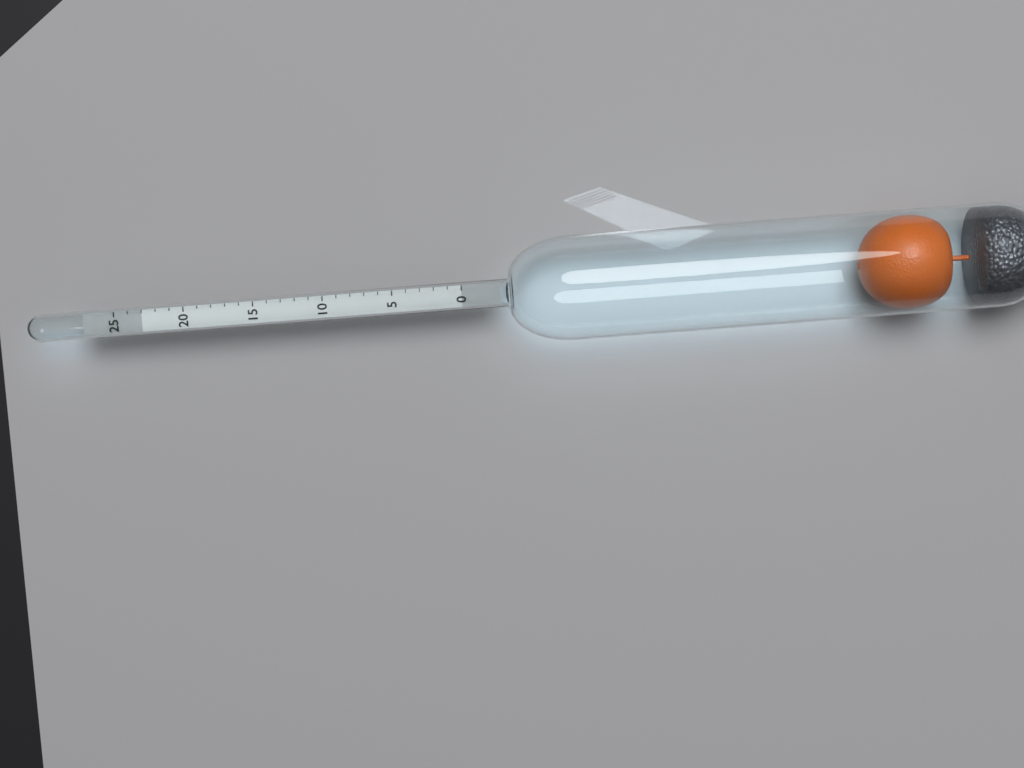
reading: 23 (no unit)
